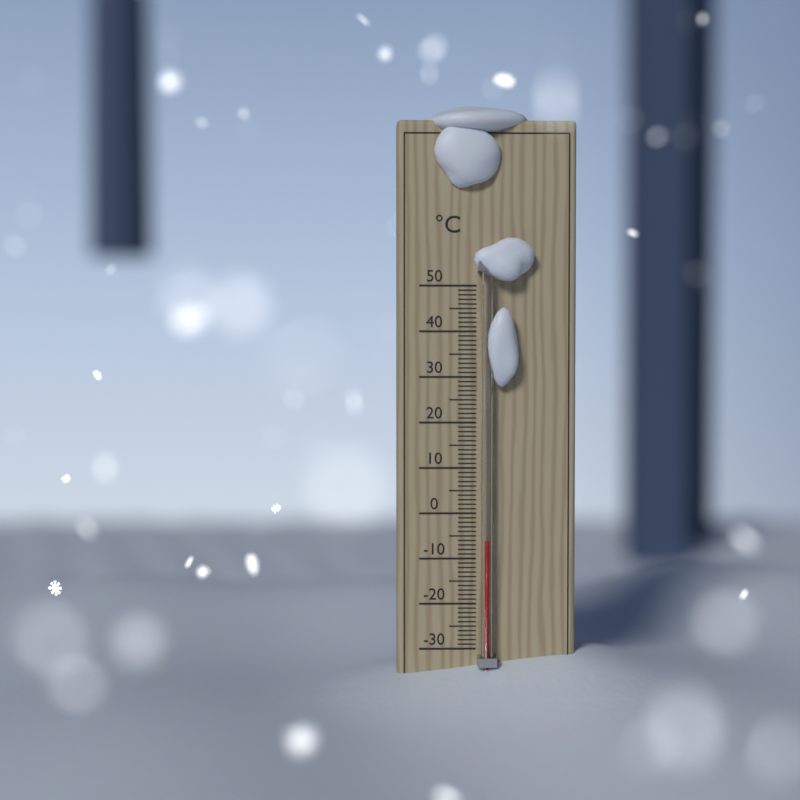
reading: -6 °C
